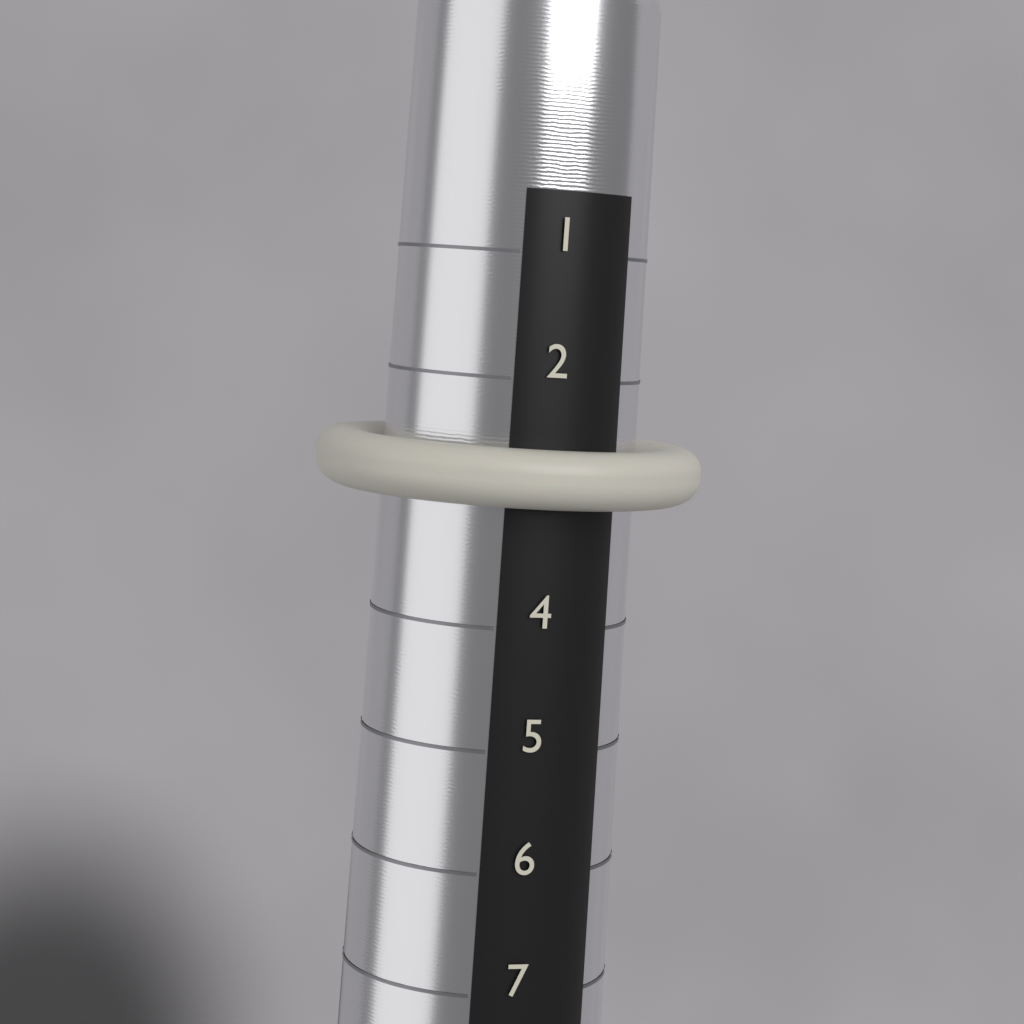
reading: 3 (no unit)
